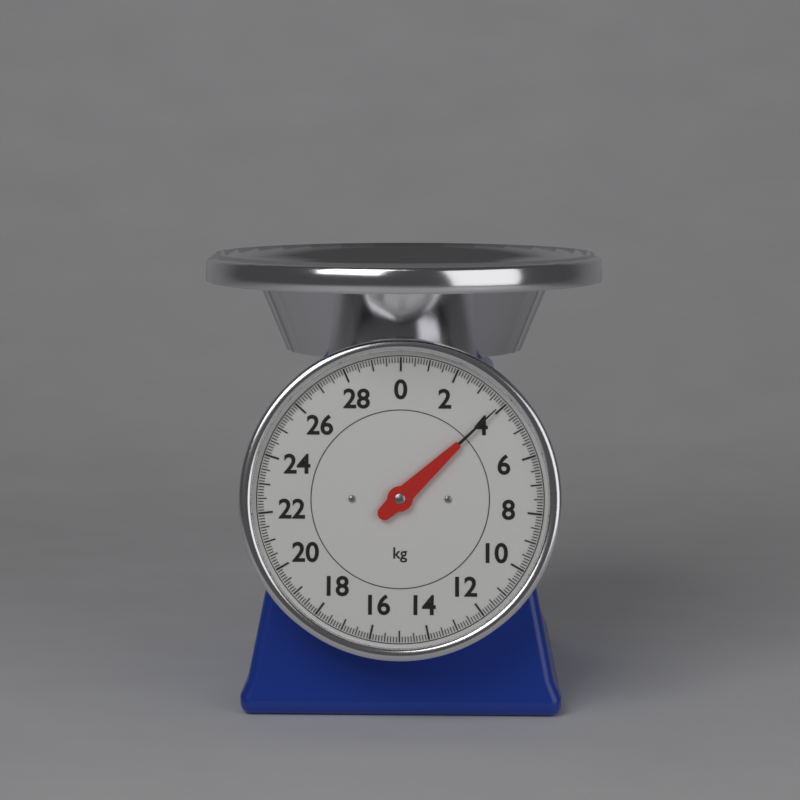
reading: 3.9 kg
